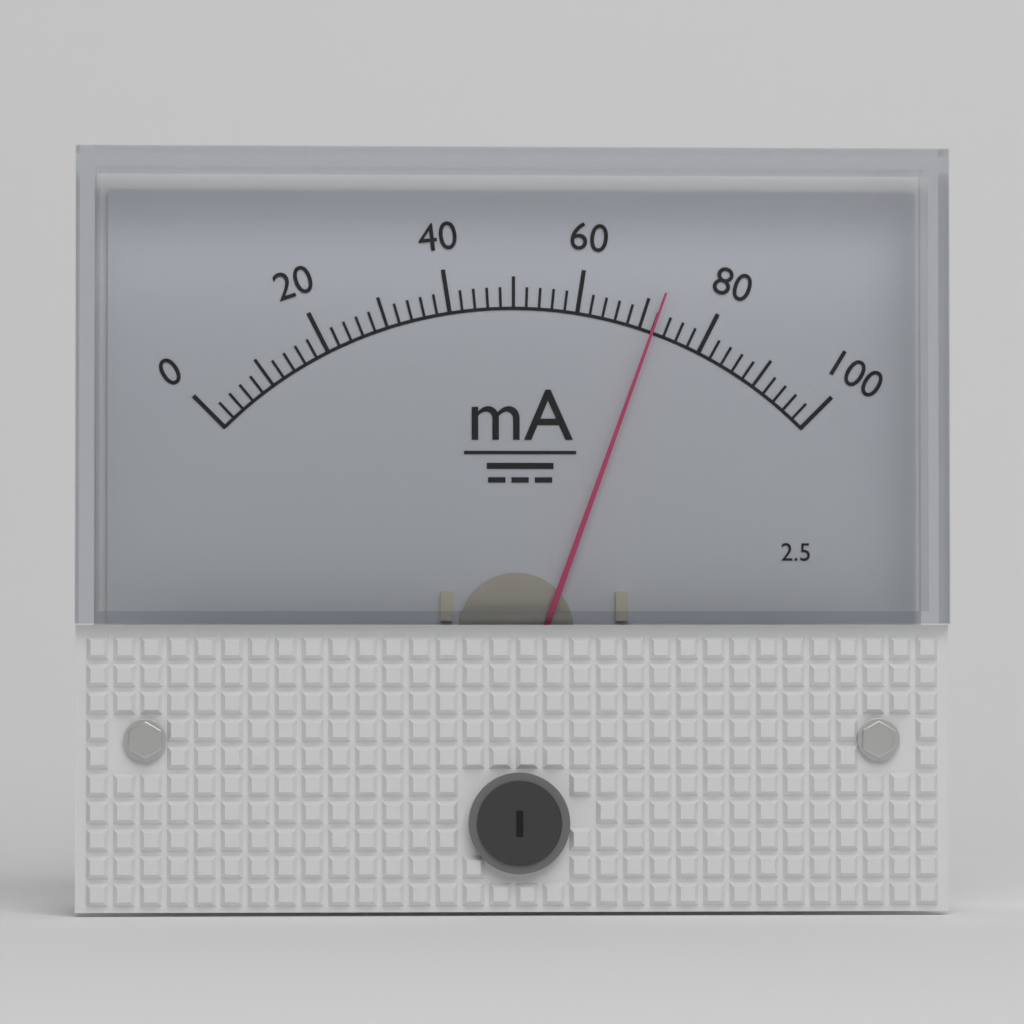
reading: 72 mA
